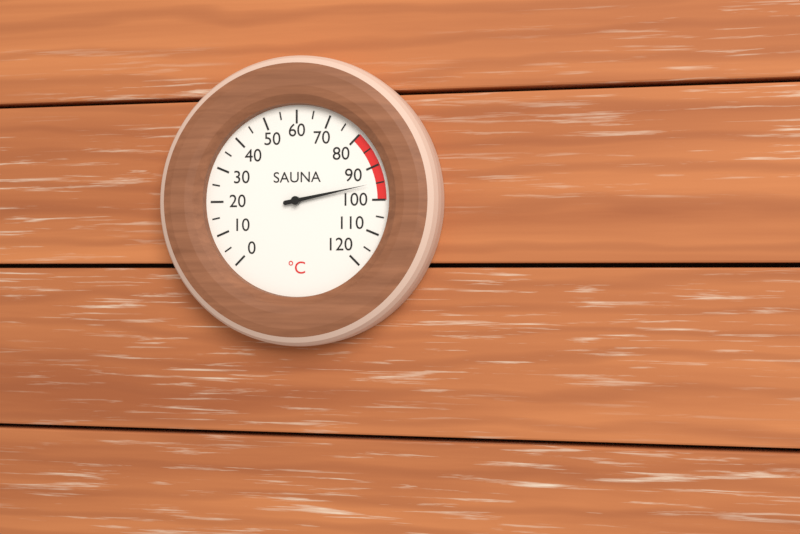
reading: 95 °C
